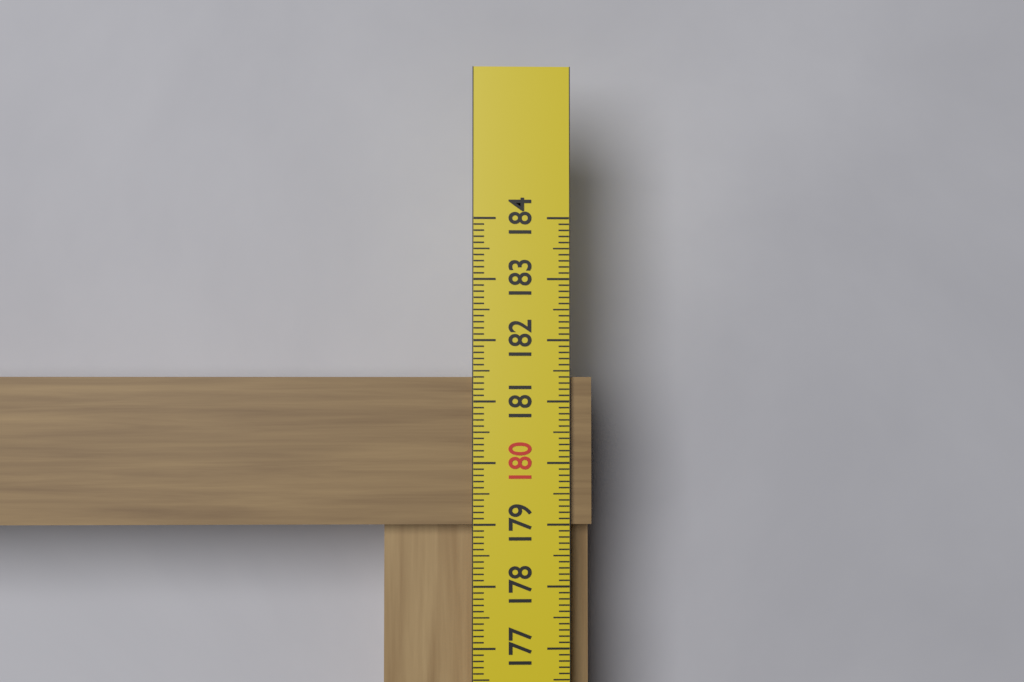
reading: 181.4 cm
